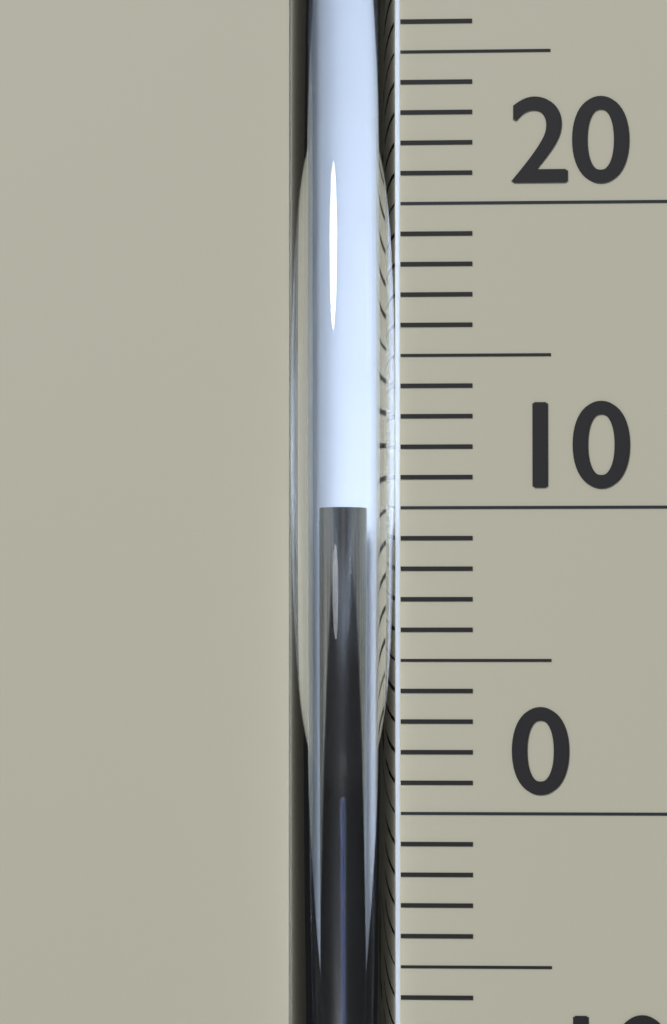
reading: 10 °C
